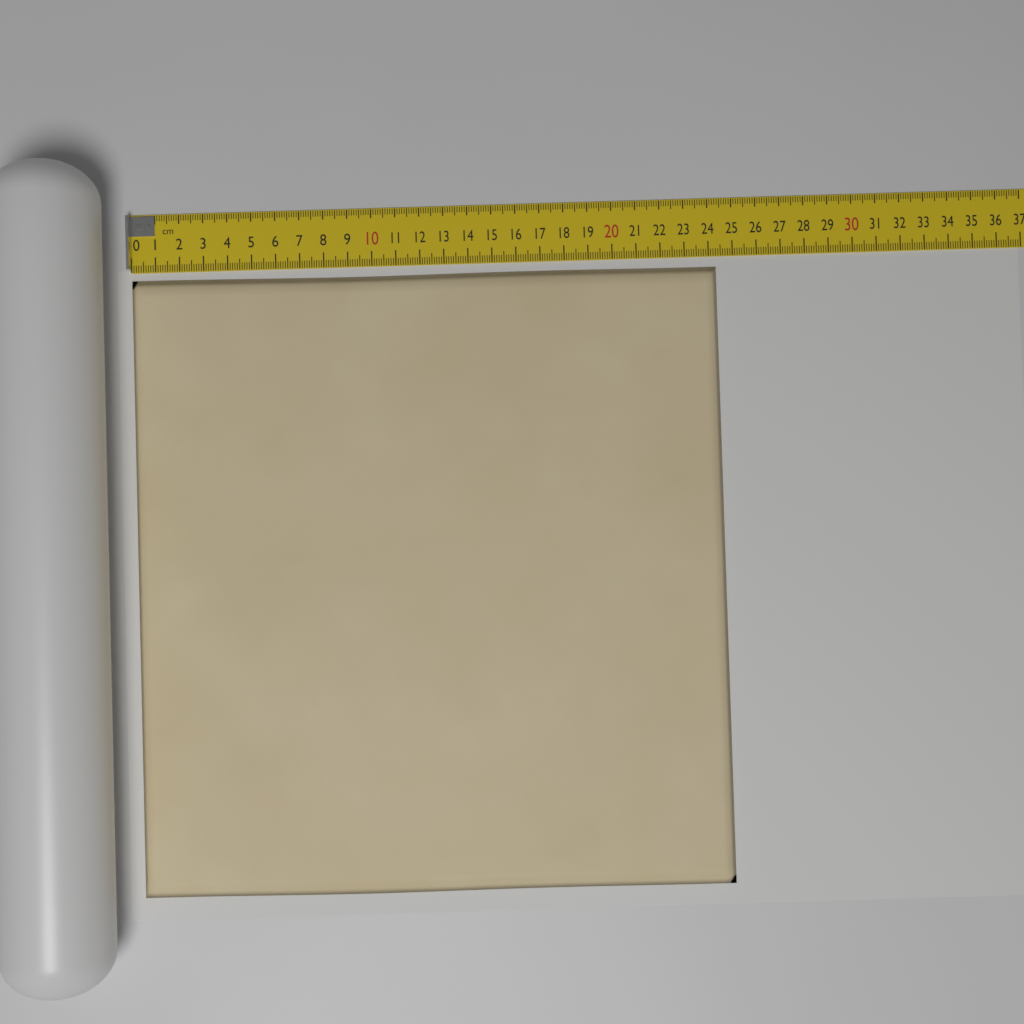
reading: 24.3 cm
